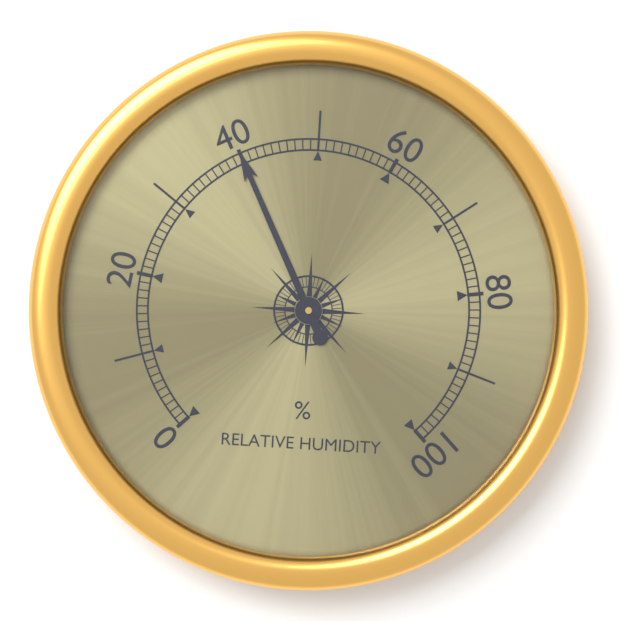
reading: 40 %
